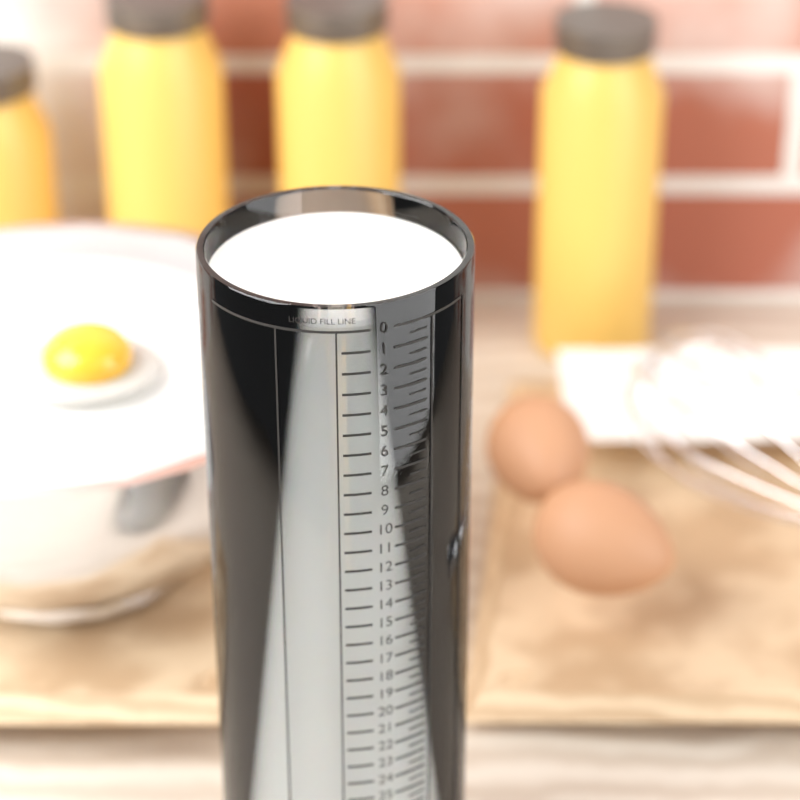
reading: 0.0 (no unit)
